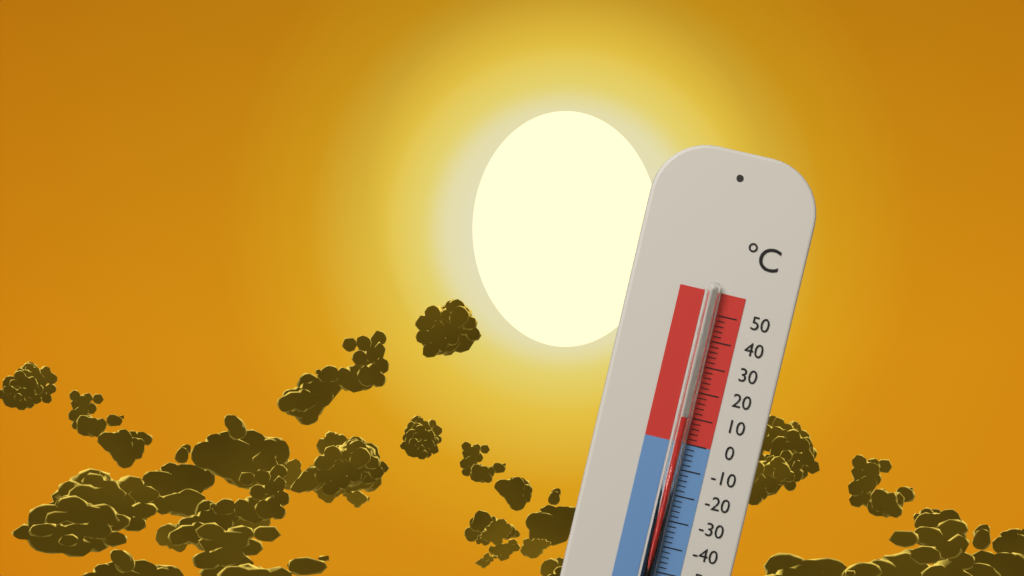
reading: 10 °C
